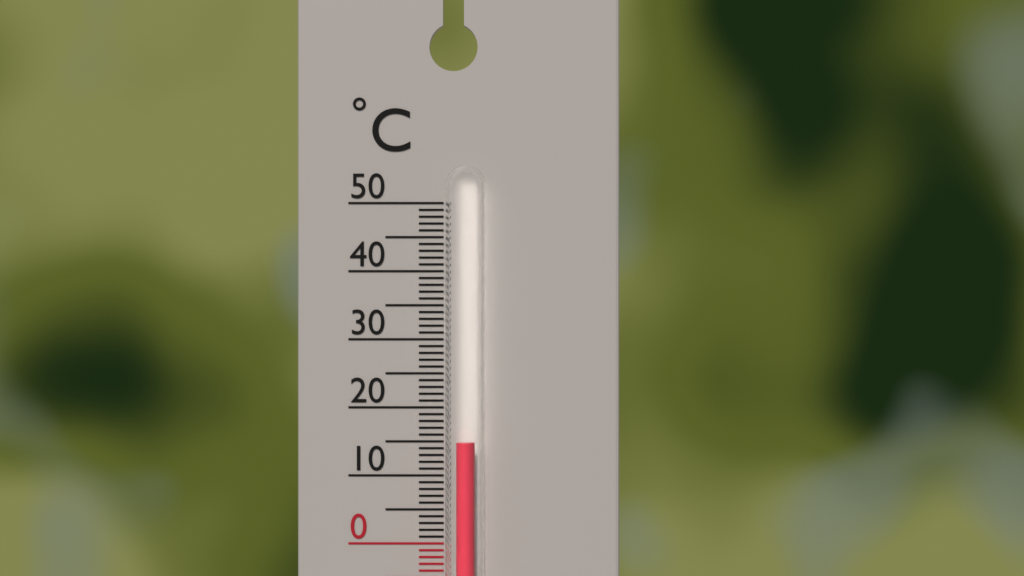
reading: 15 °C
